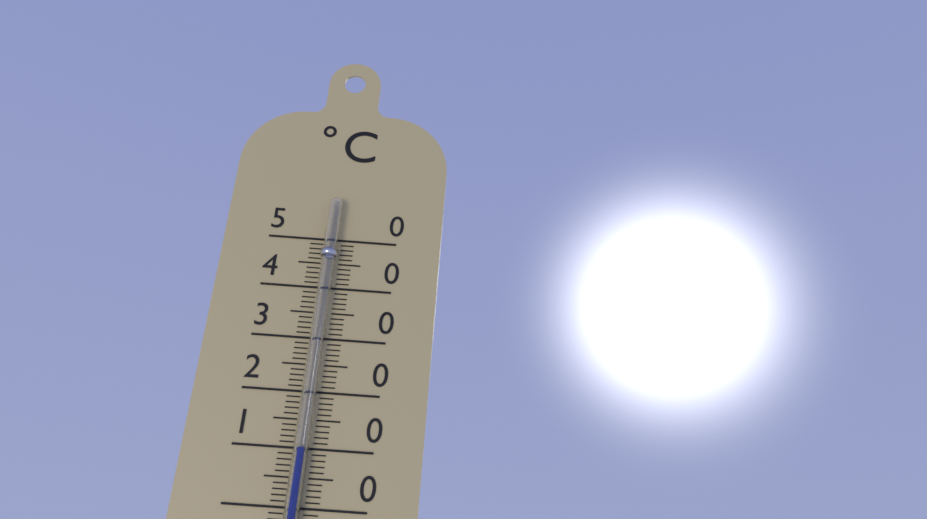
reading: 10 °C
